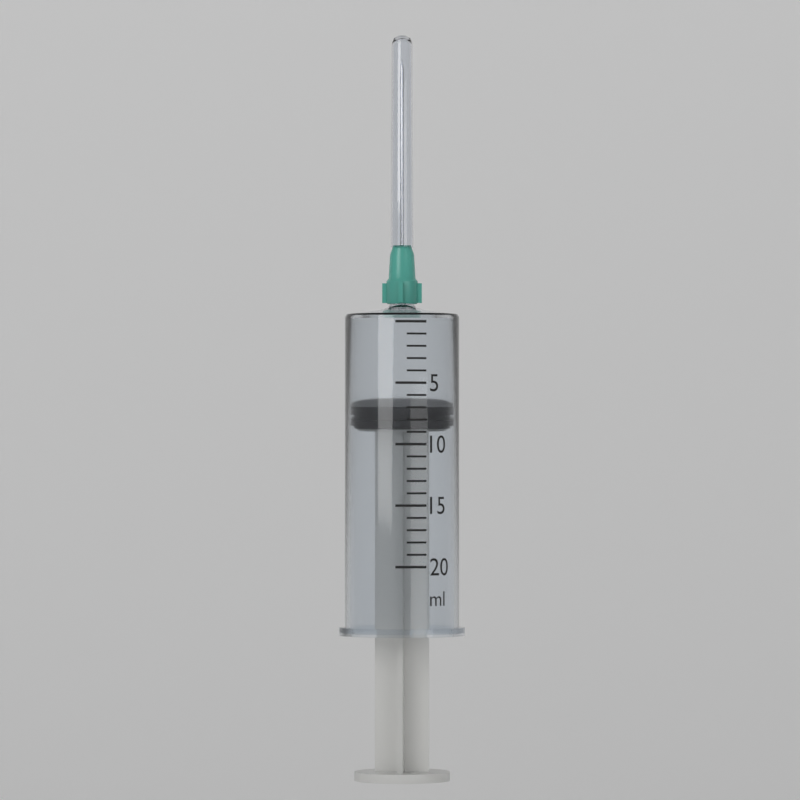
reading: 7 ml
